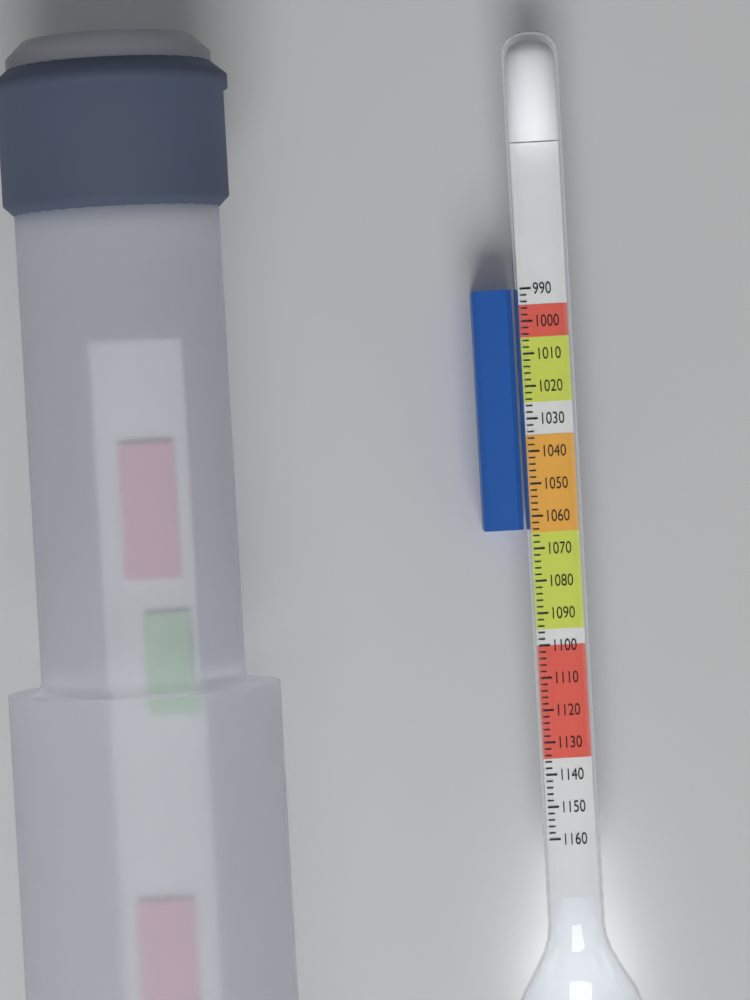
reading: 1064 (no unit)
